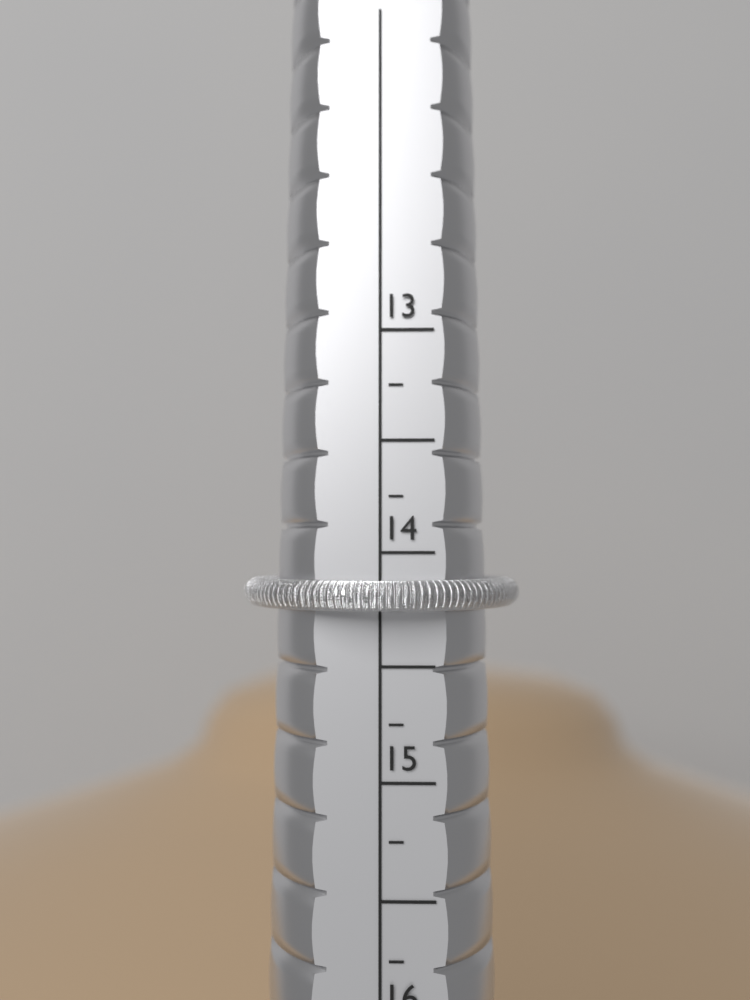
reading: 14.25 (no unit)
